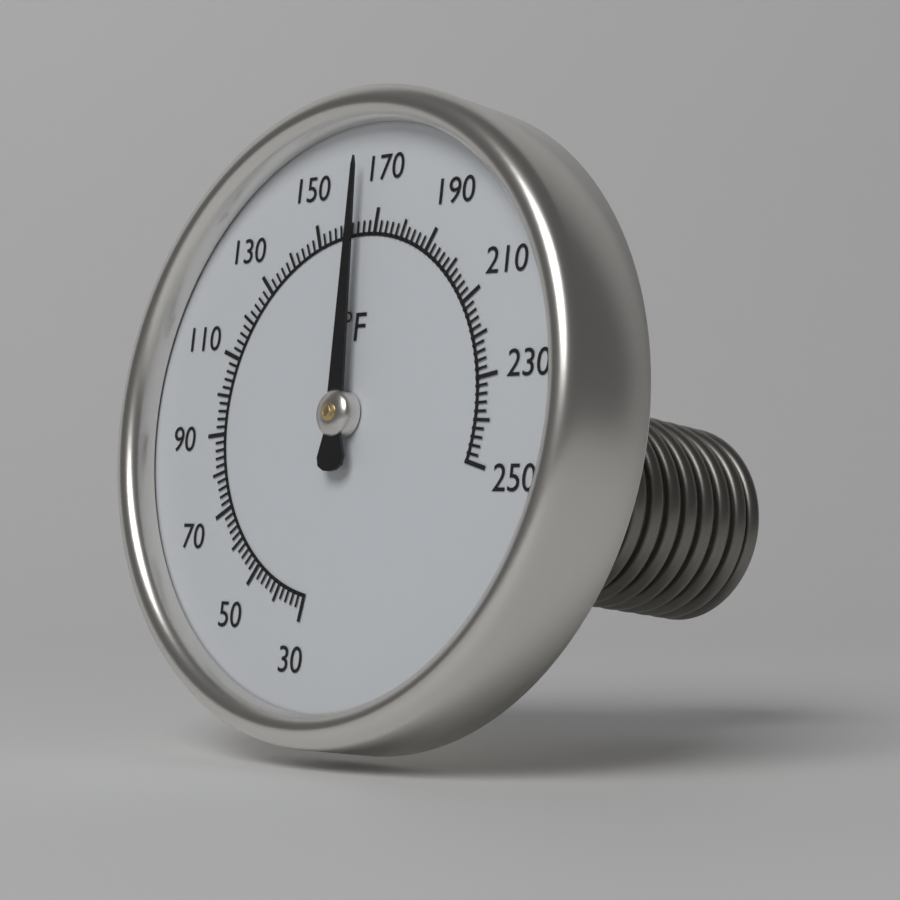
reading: 164 °F
